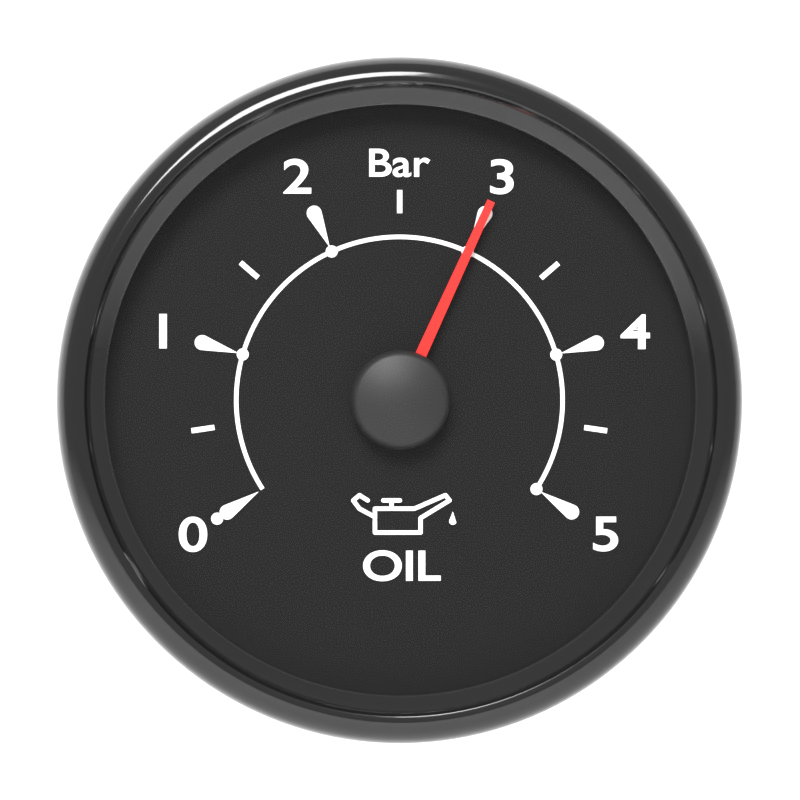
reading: 3.0 bar
